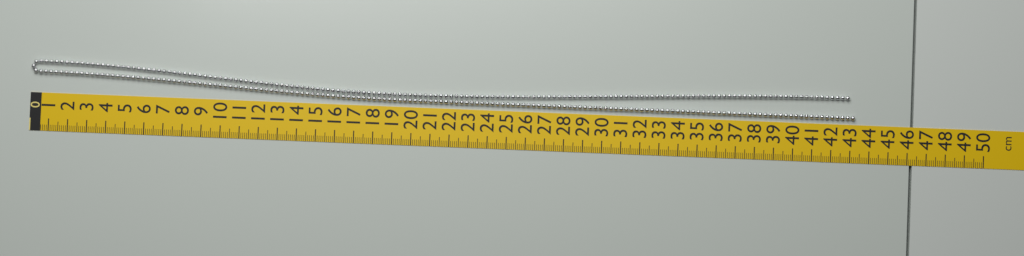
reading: 43.2 cm
